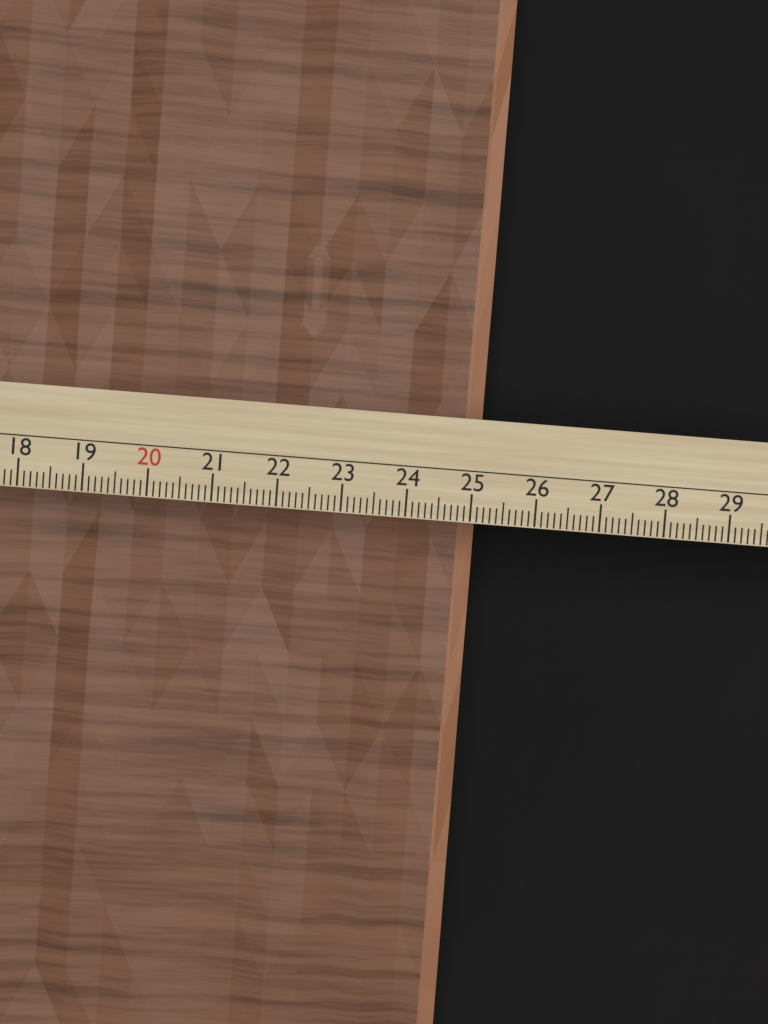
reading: 25.2 cm
